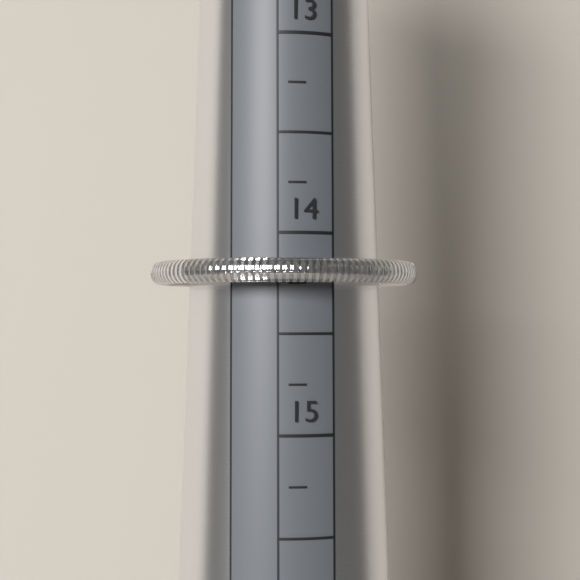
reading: 14.25 mm
